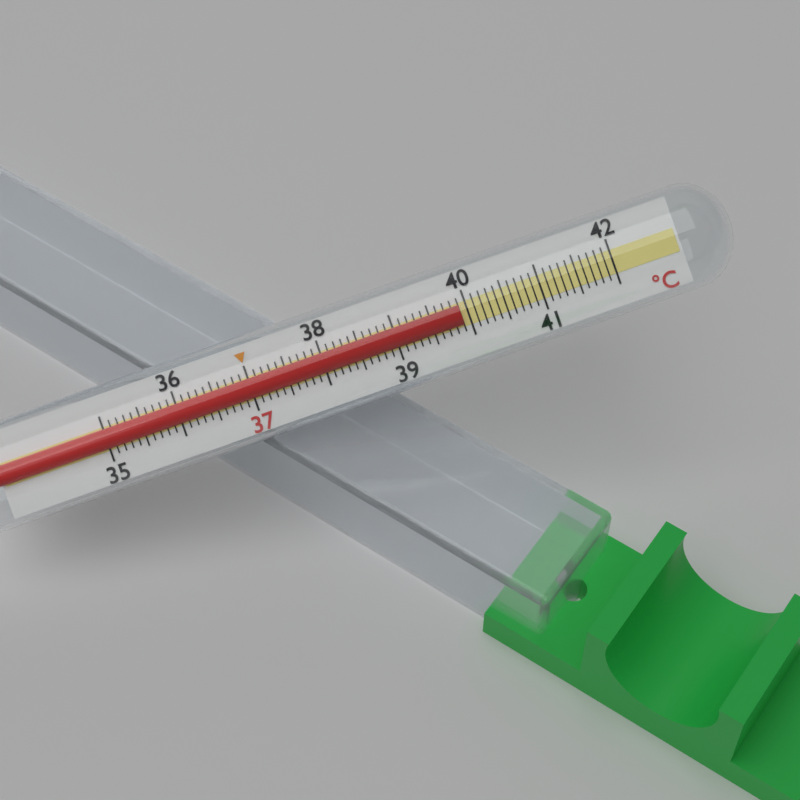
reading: 39.9 °C
